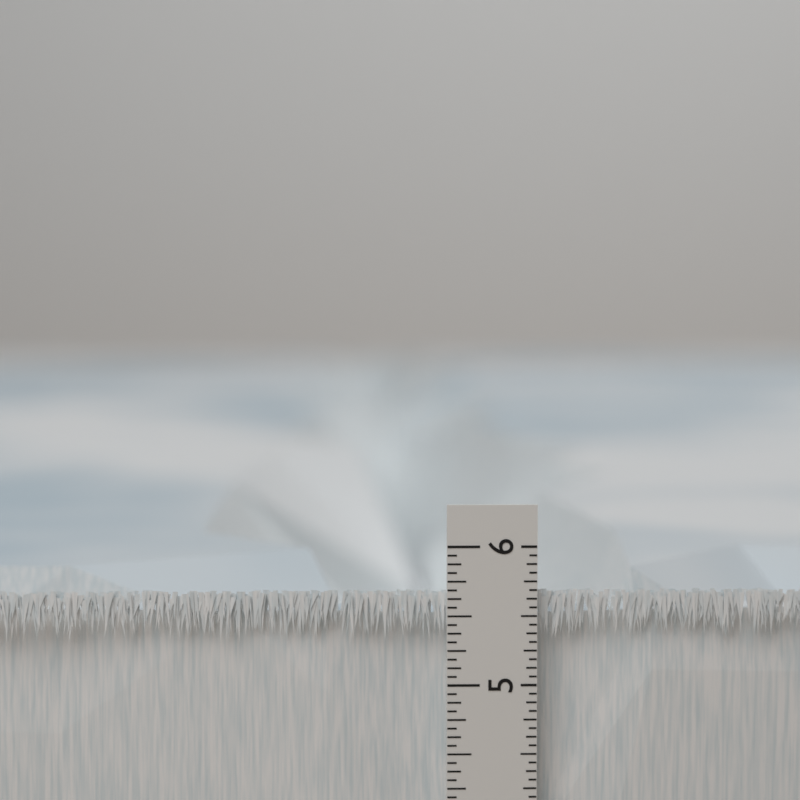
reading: 5.6875 in
